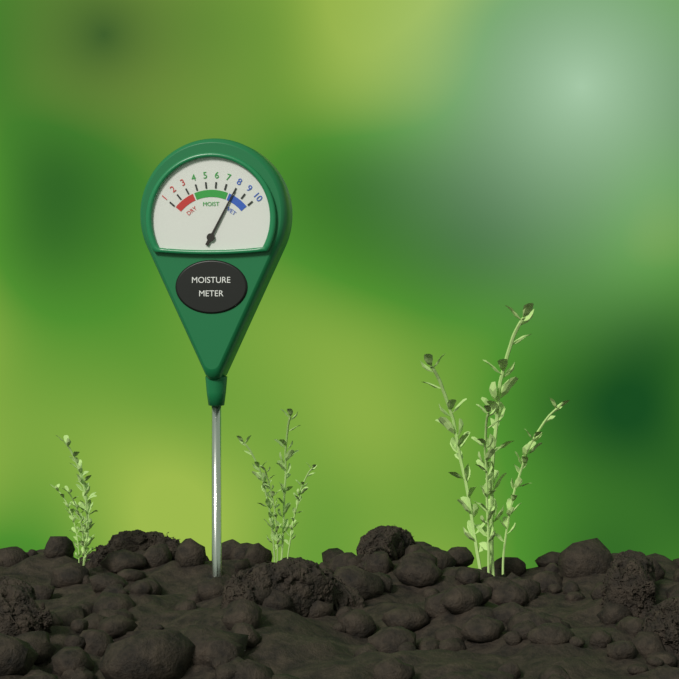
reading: 8 (no unit)
